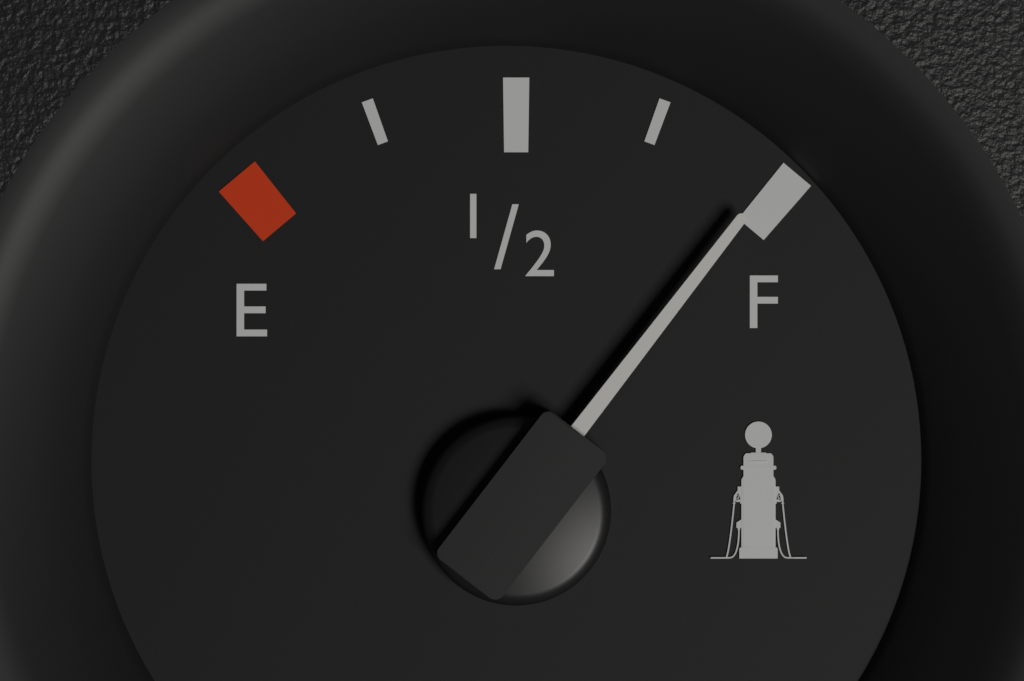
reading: 0.97 (no unit)
